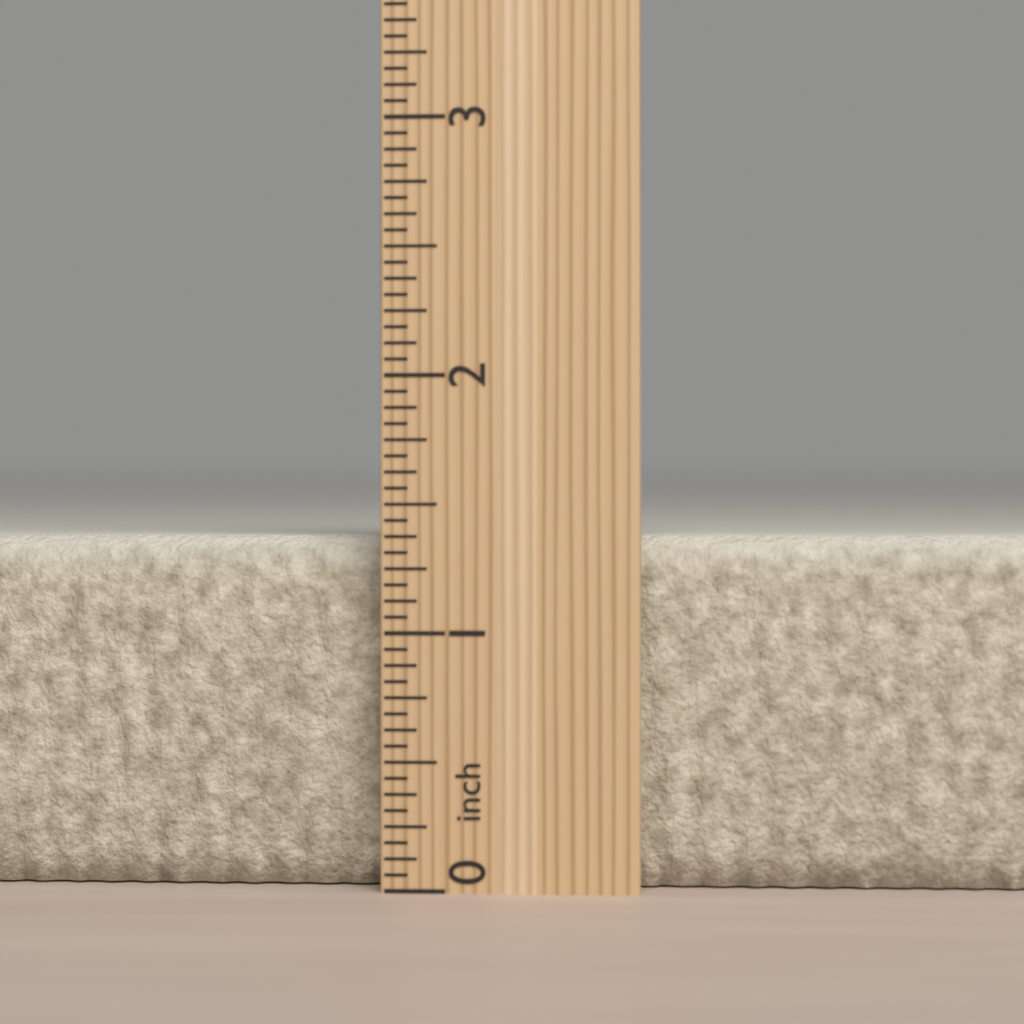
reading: 1.3750 inch
